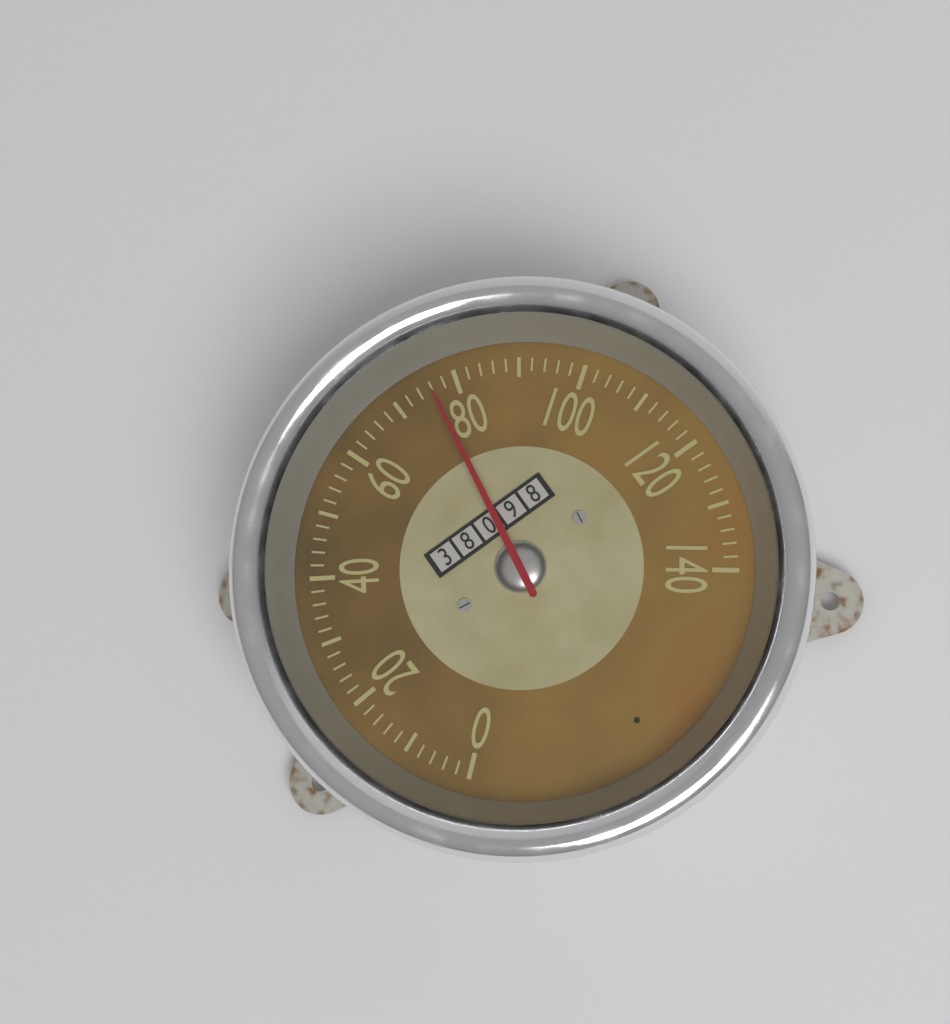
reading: 76 (no unit)
